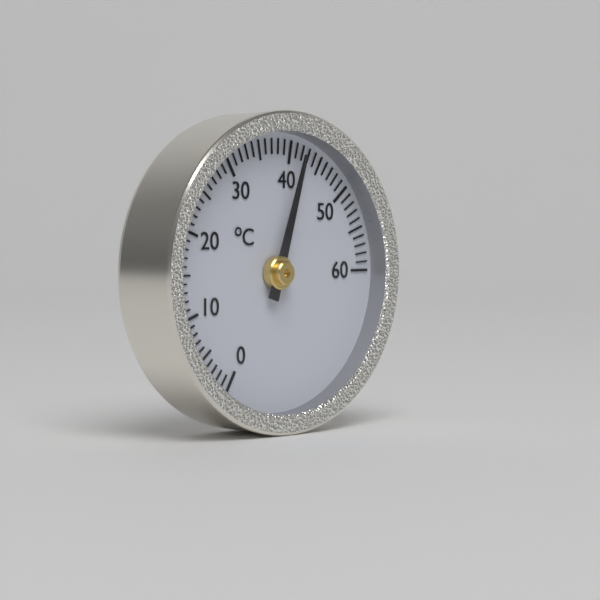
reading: 42 °C
